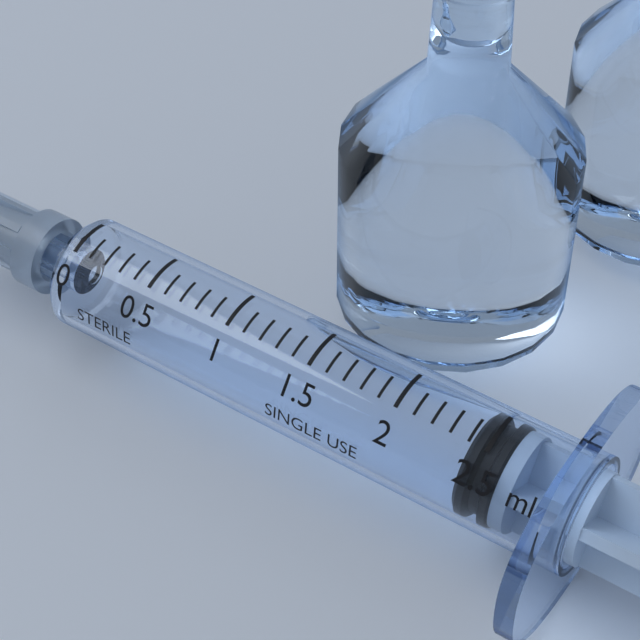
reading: 2.4 ml
